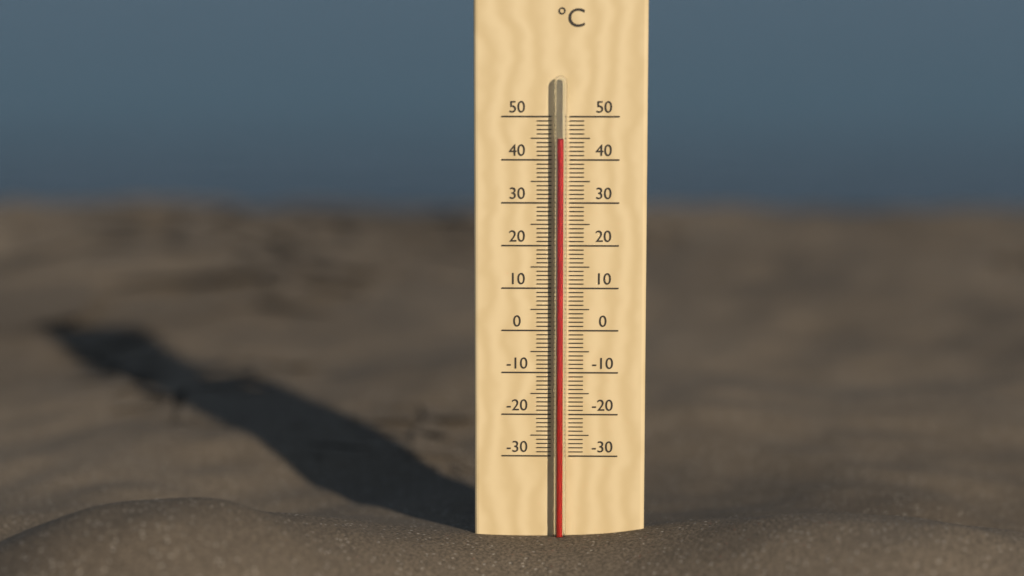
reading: 45 °C
